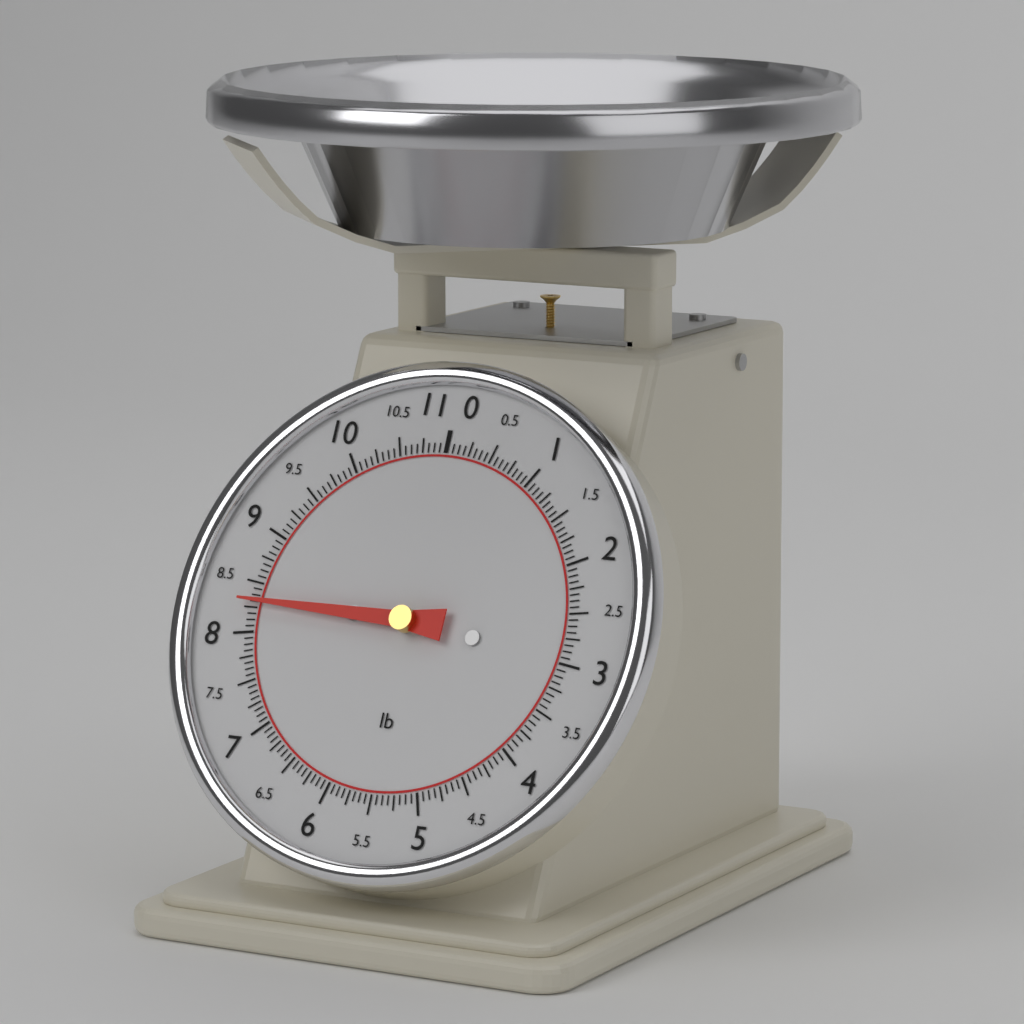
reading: 8.3125 lb
